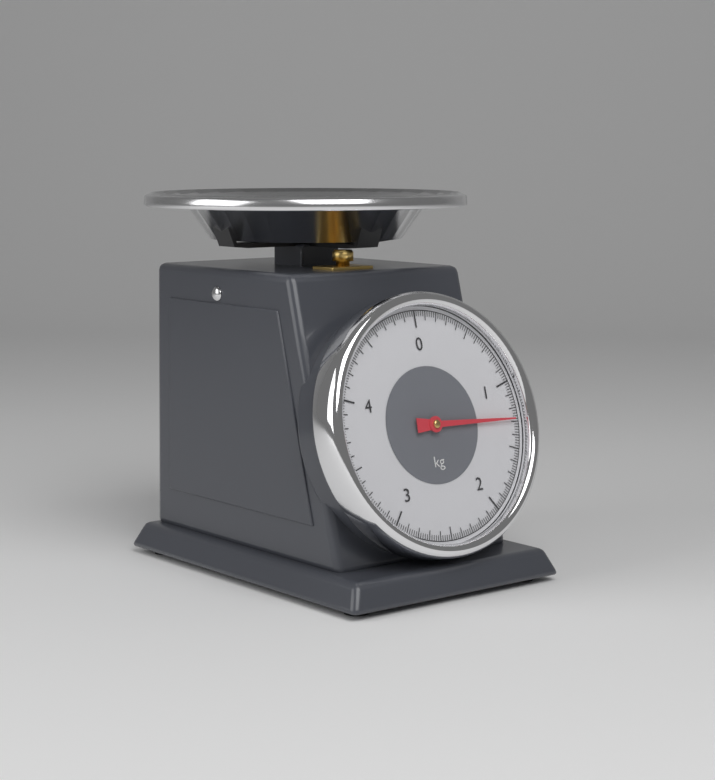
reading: 1.28 kg
